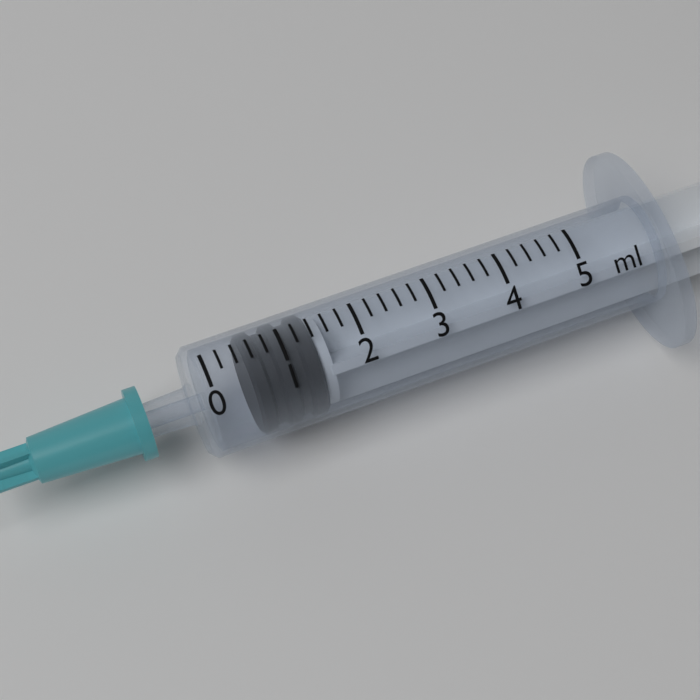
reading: 0.5 ml
